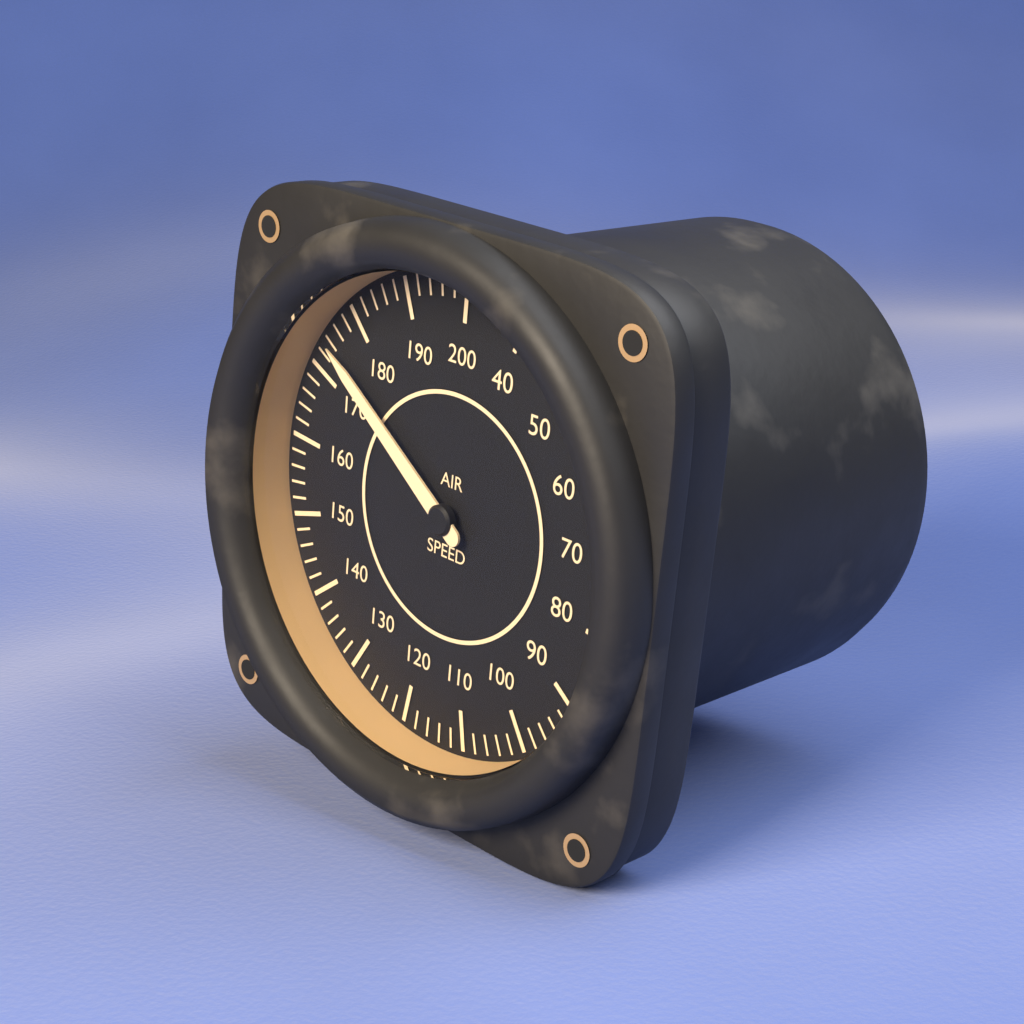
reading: 174 (no unit)
